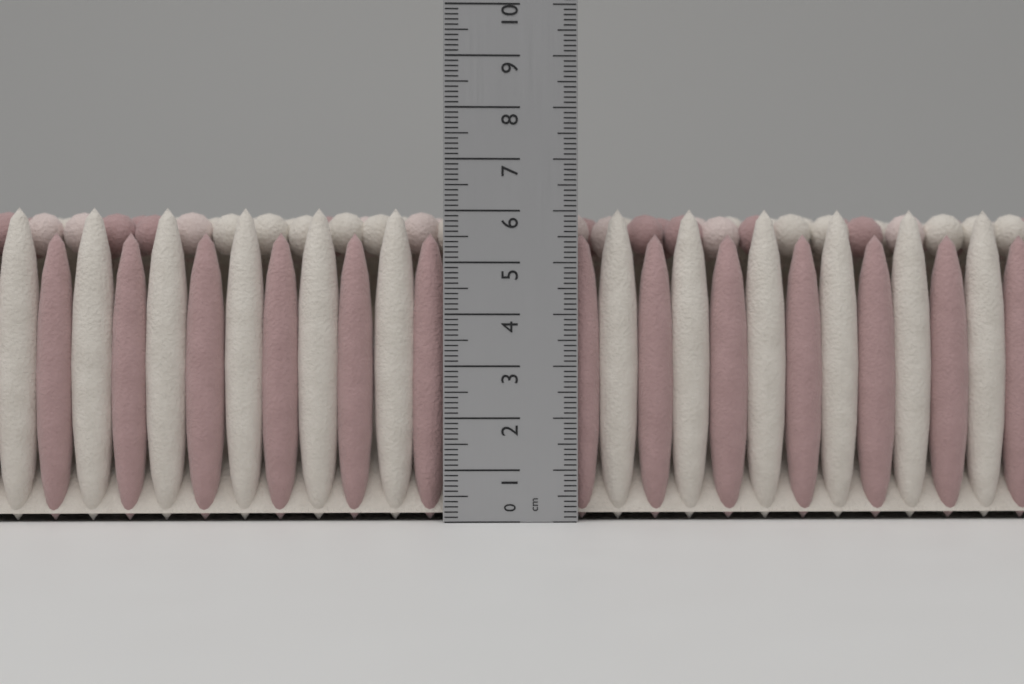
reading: 6.1 cm
